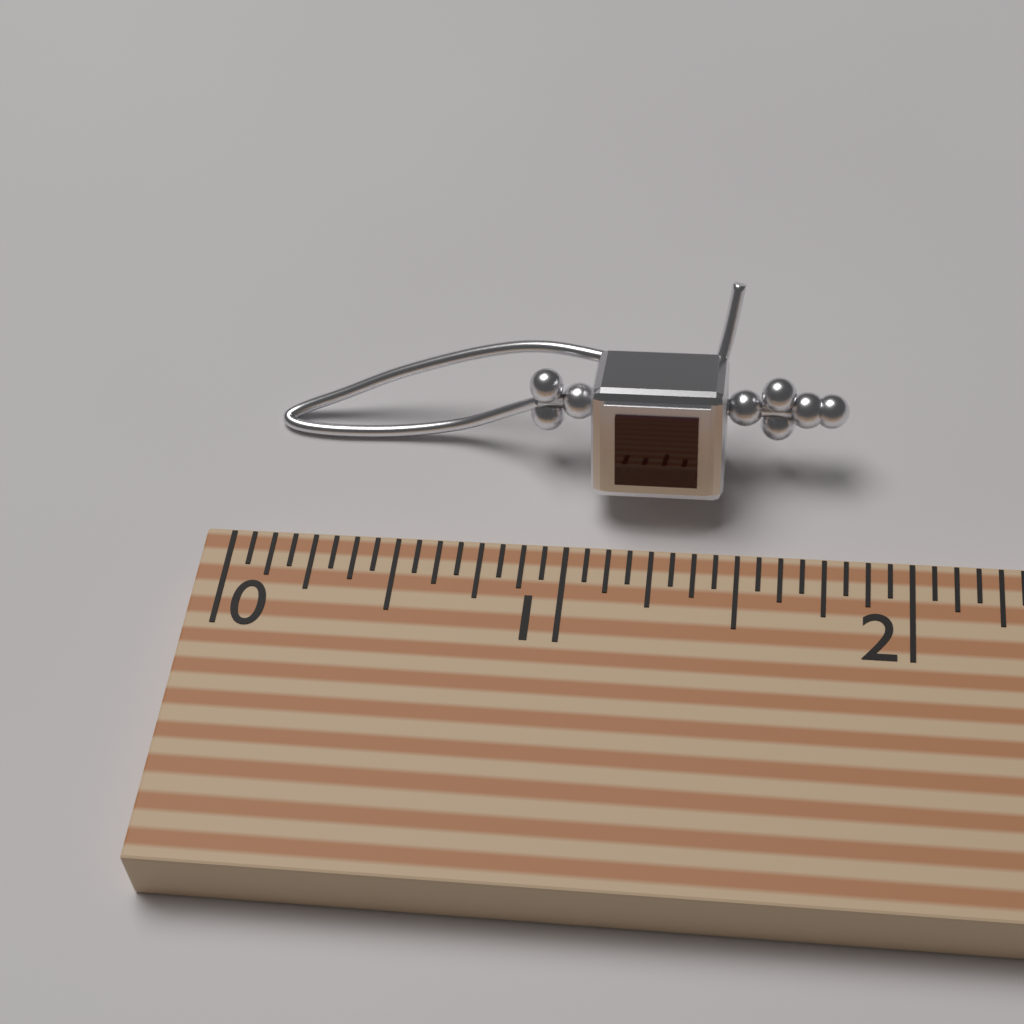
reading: 1.8125 (no unit)
